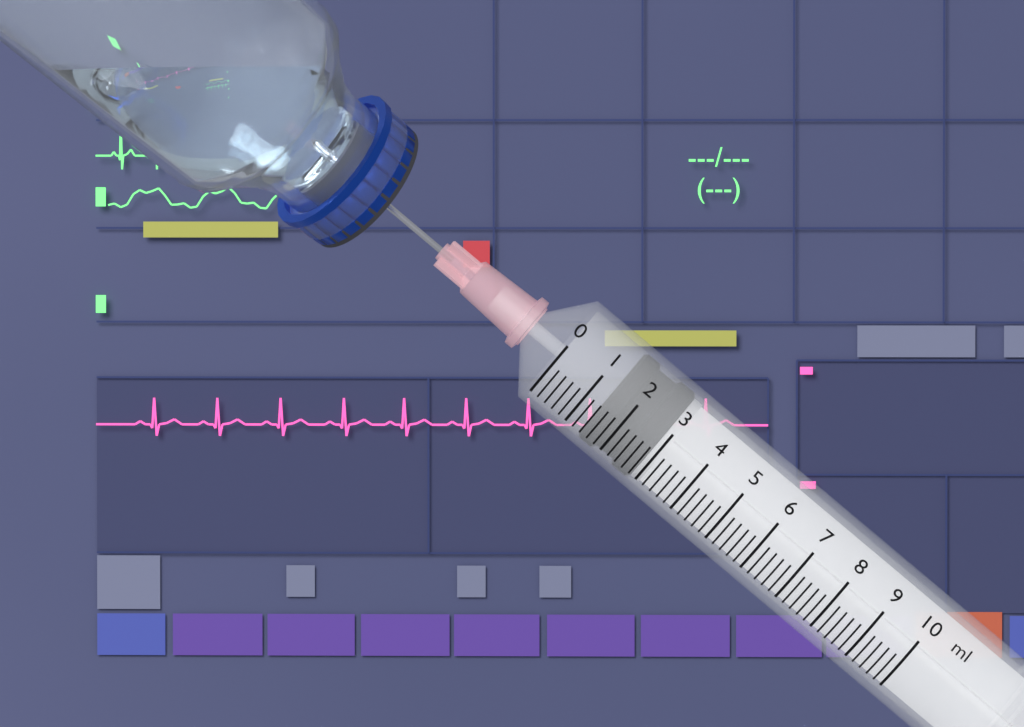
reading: 1.4 ml
